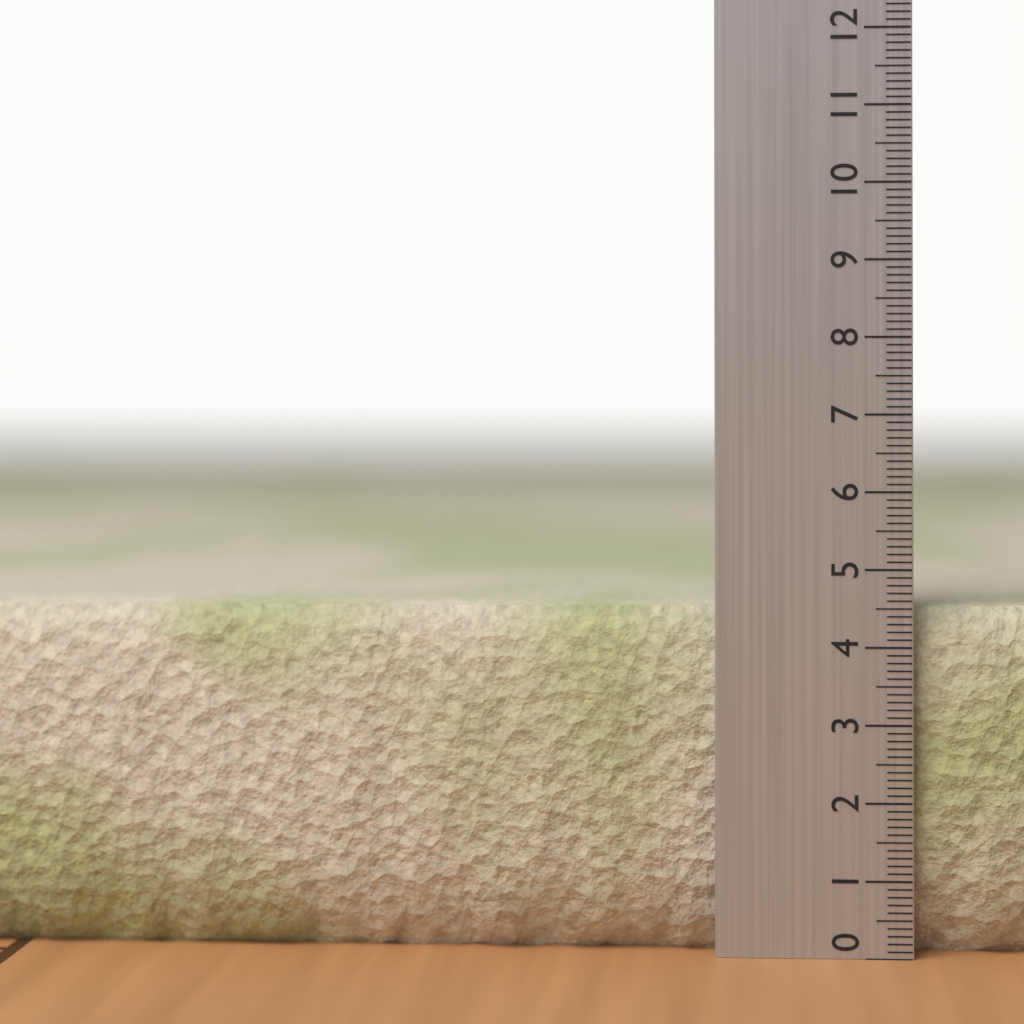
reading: 4.5 (no unit)
